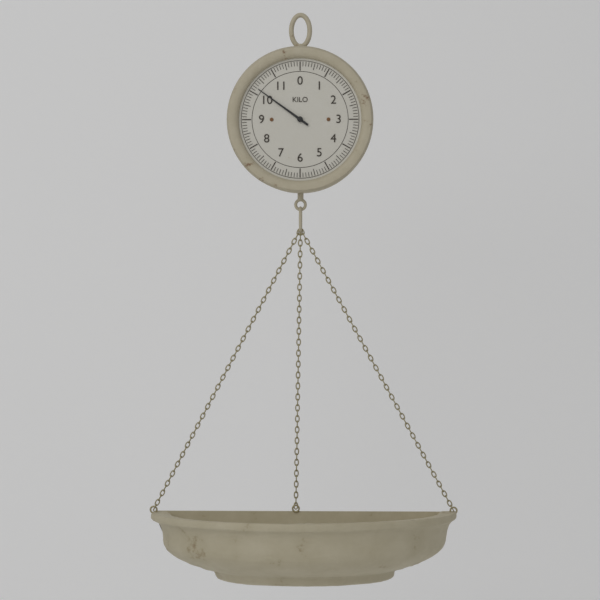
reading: 10.2 kg
